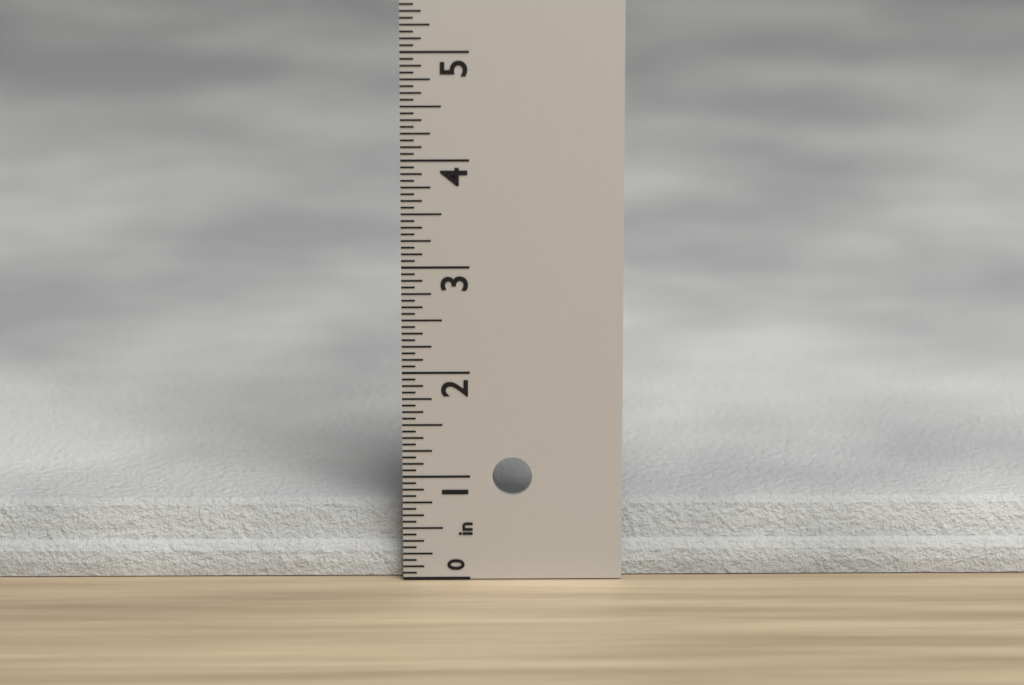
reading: 0.6875 in
